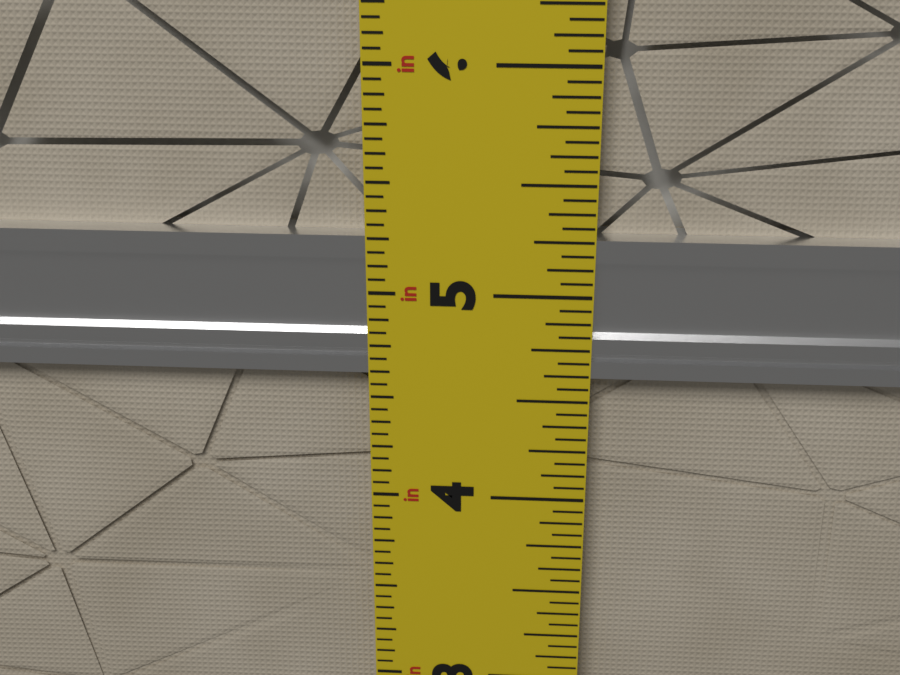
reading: 5.2500 in
